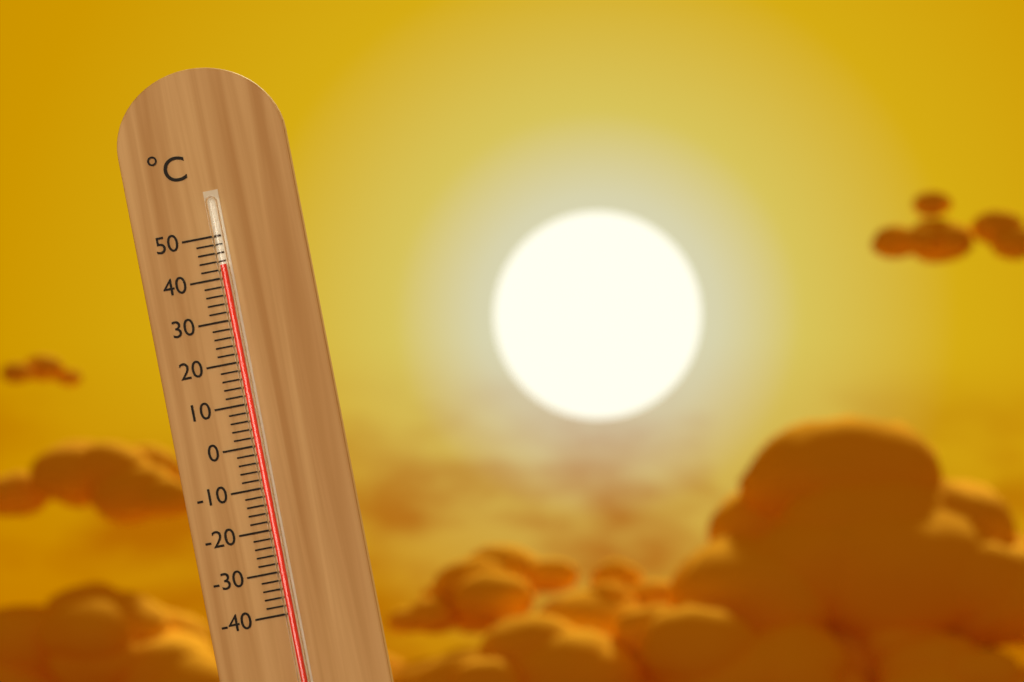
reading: 43 °C
